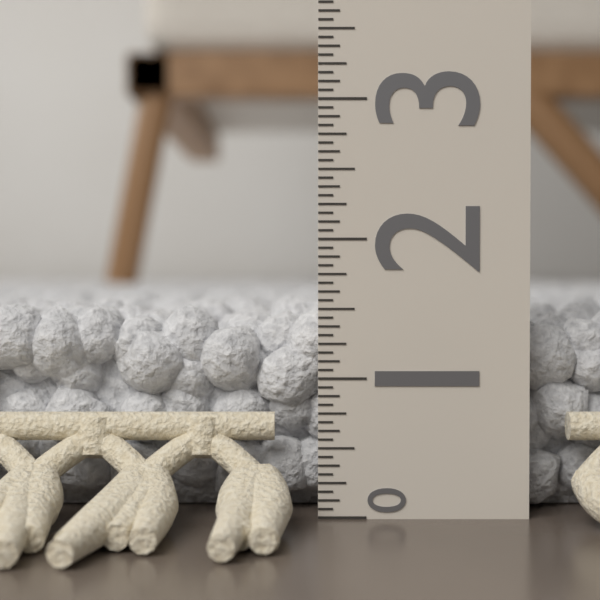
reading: 1.6000 (no unit)
